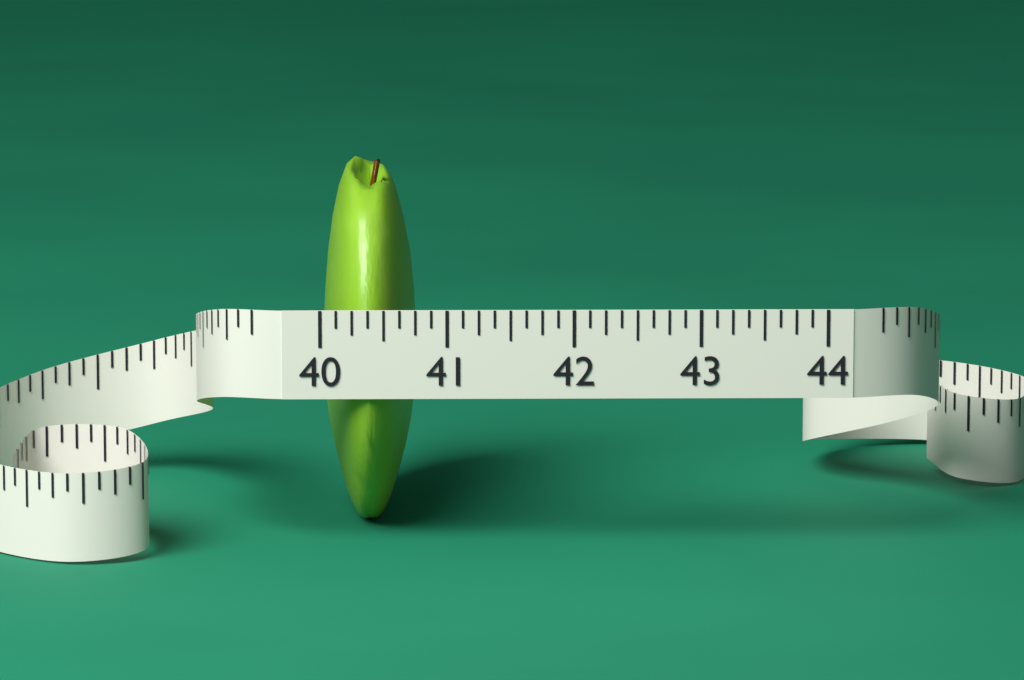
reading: 40.750 (no unit)
